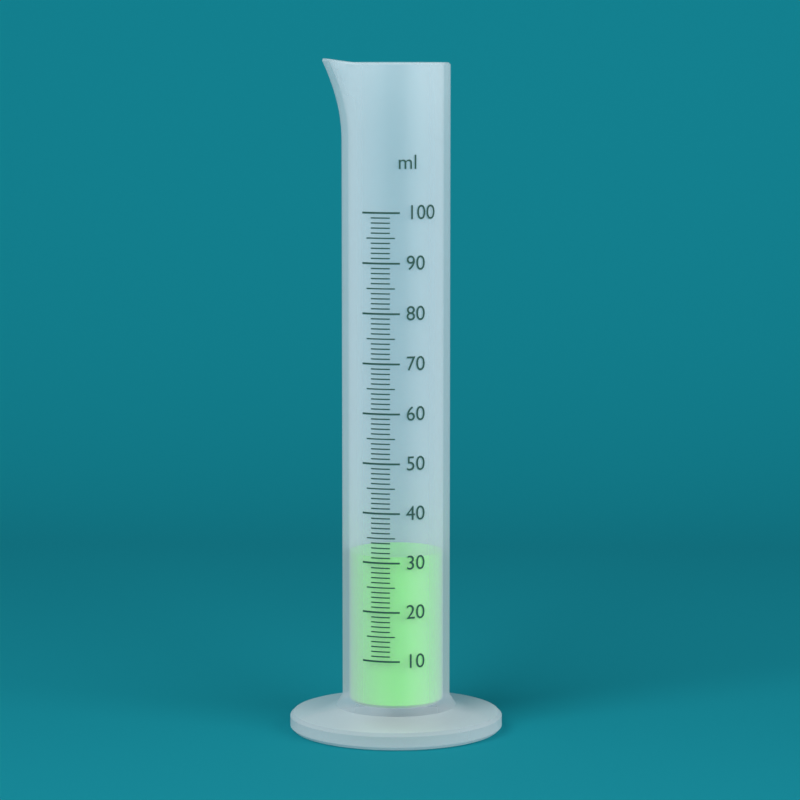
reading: 31 ml
